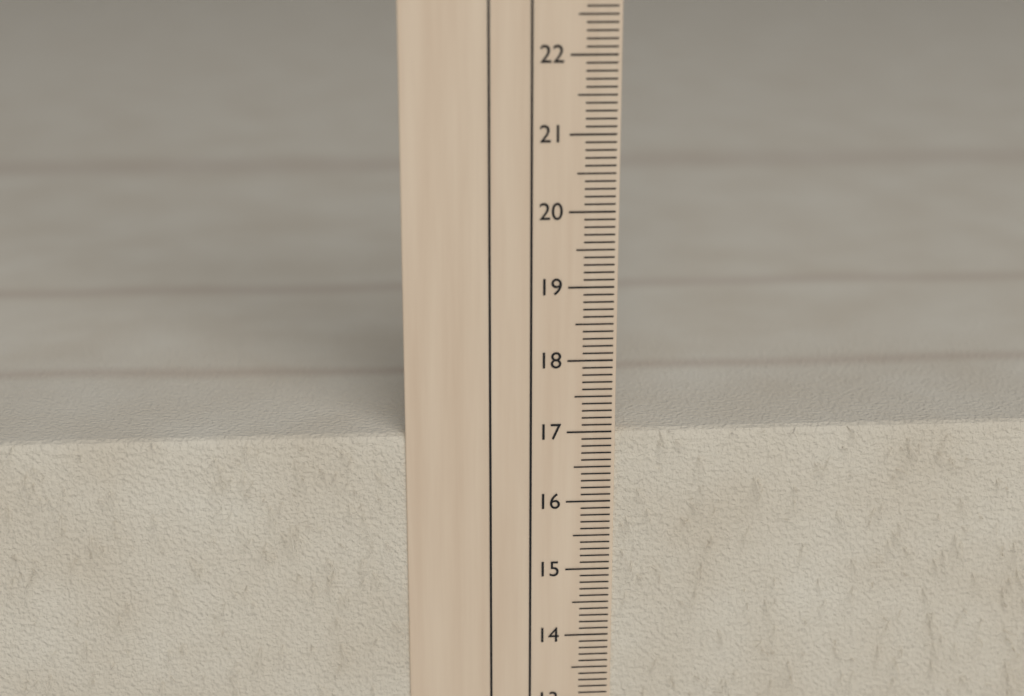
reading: 17.0 cm
